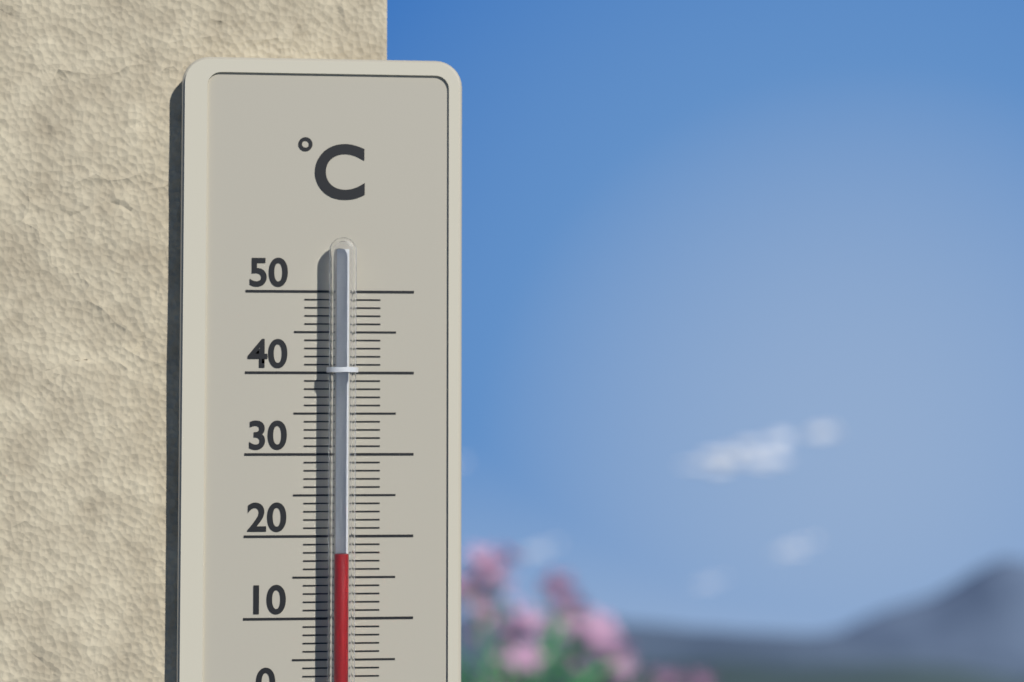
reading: 18 °C
